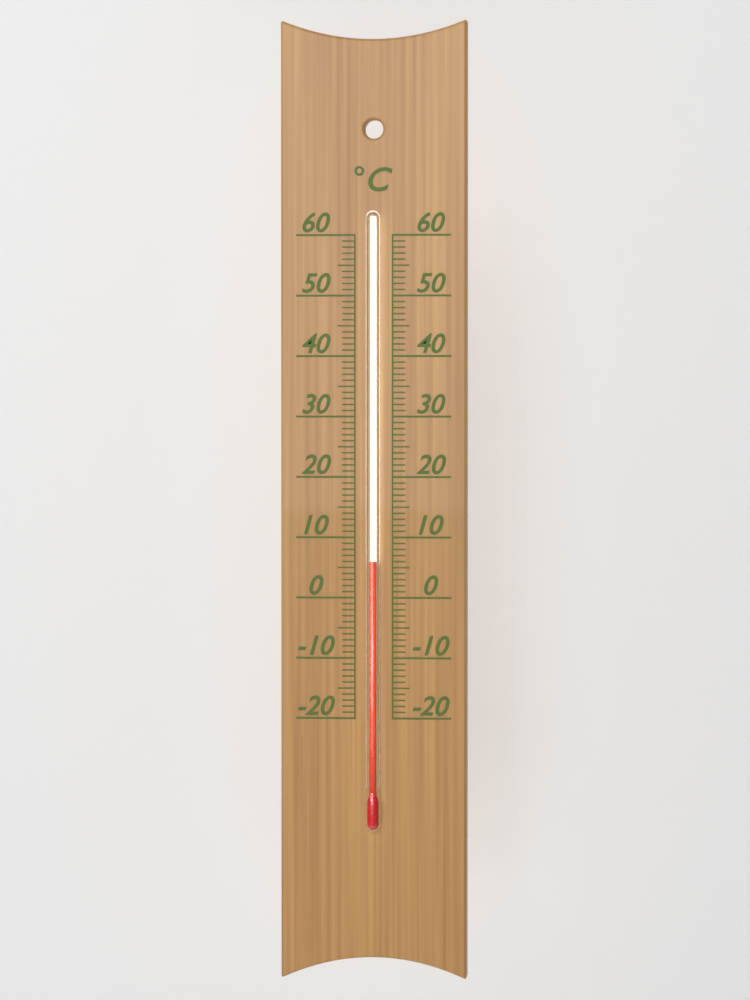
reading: 6 °C
